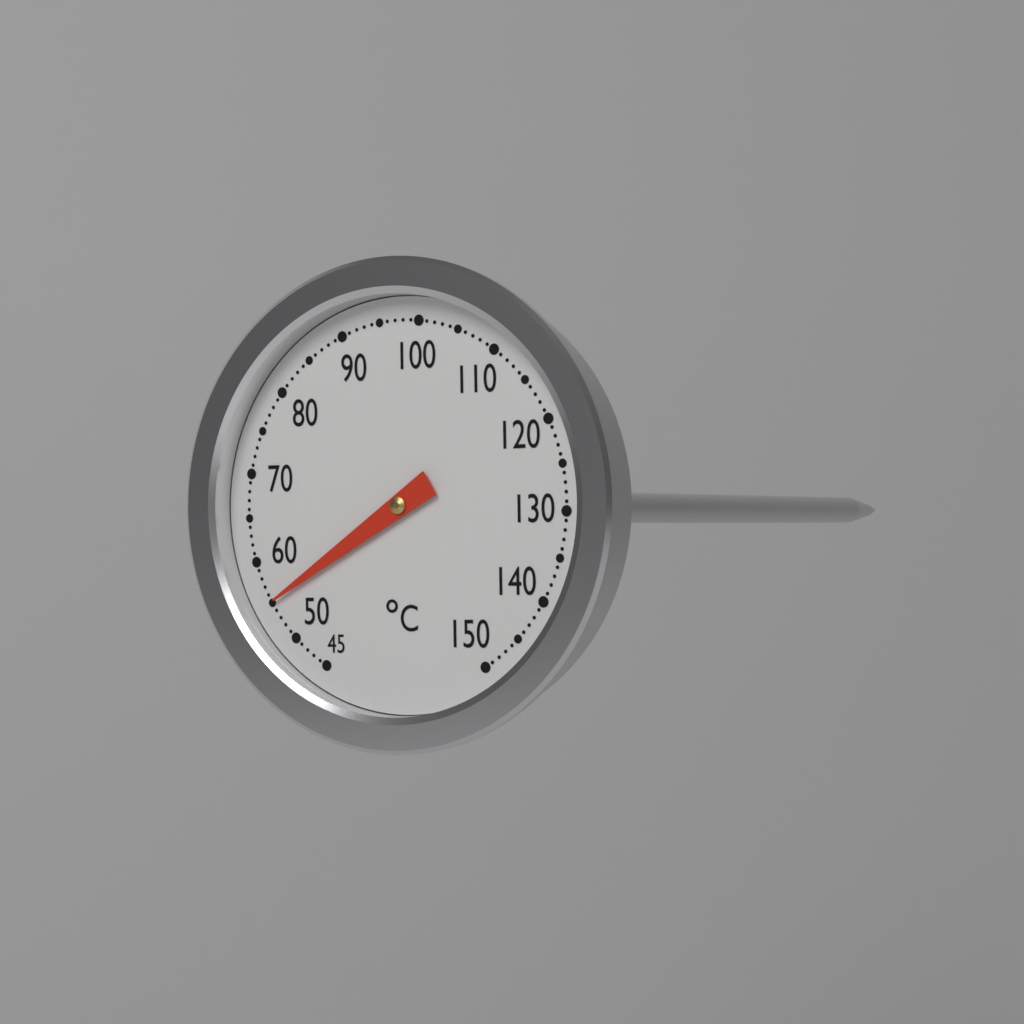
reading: 55 °C
